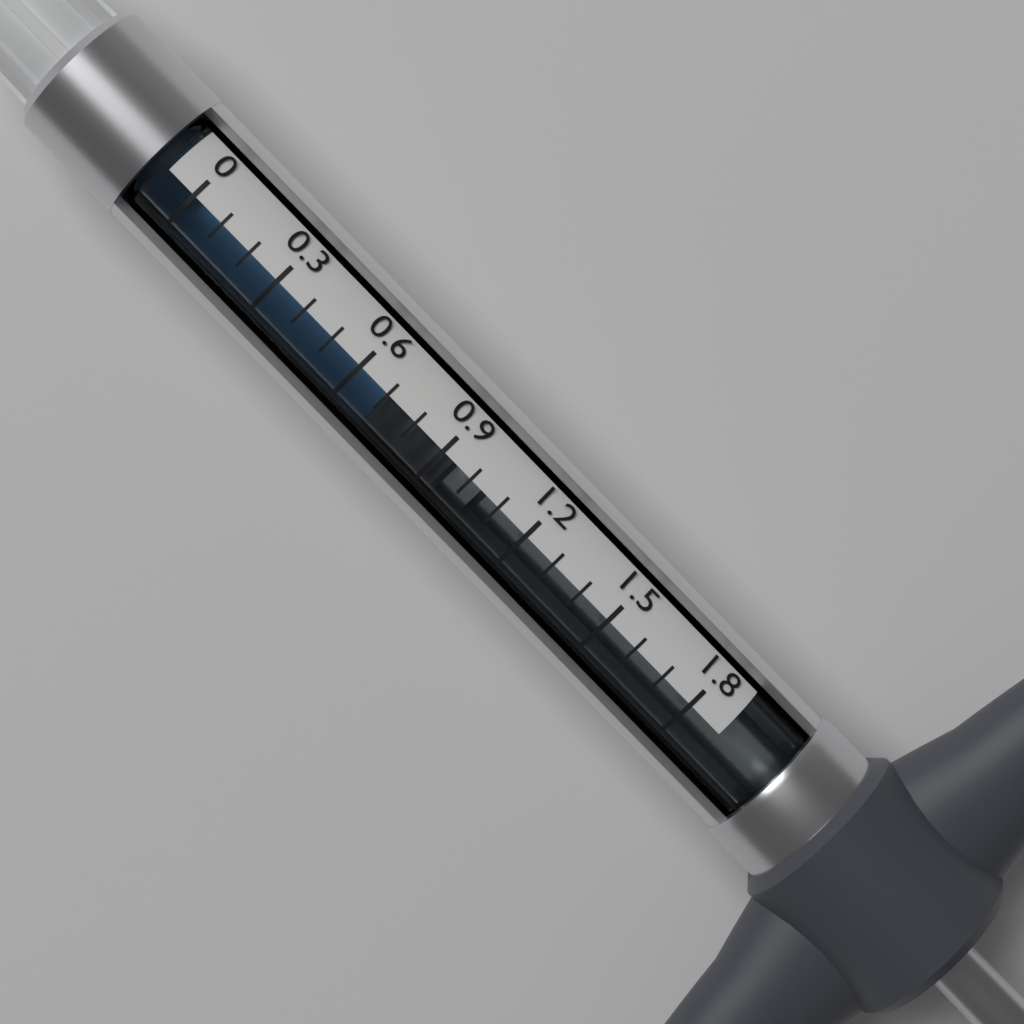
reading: 0.7 (no unit)
